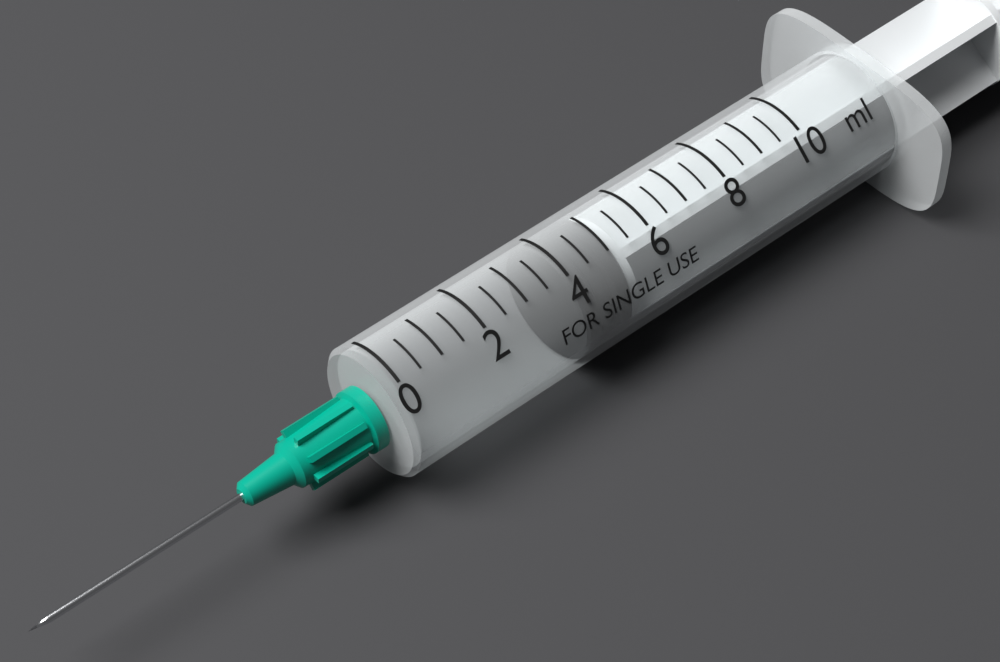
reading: 4.0 ml
